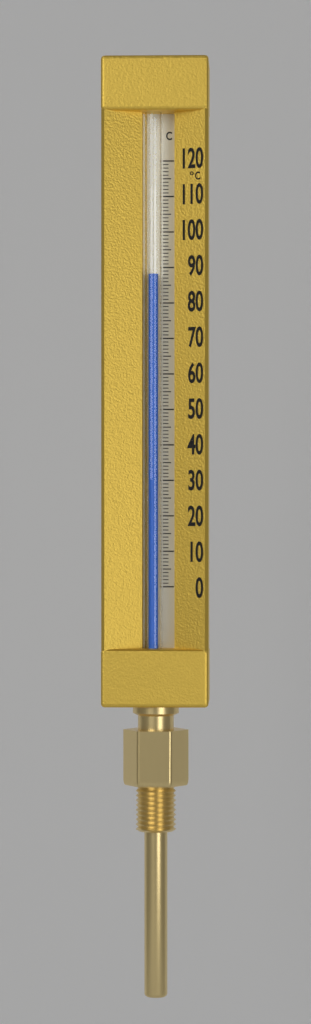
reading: 88 °C
